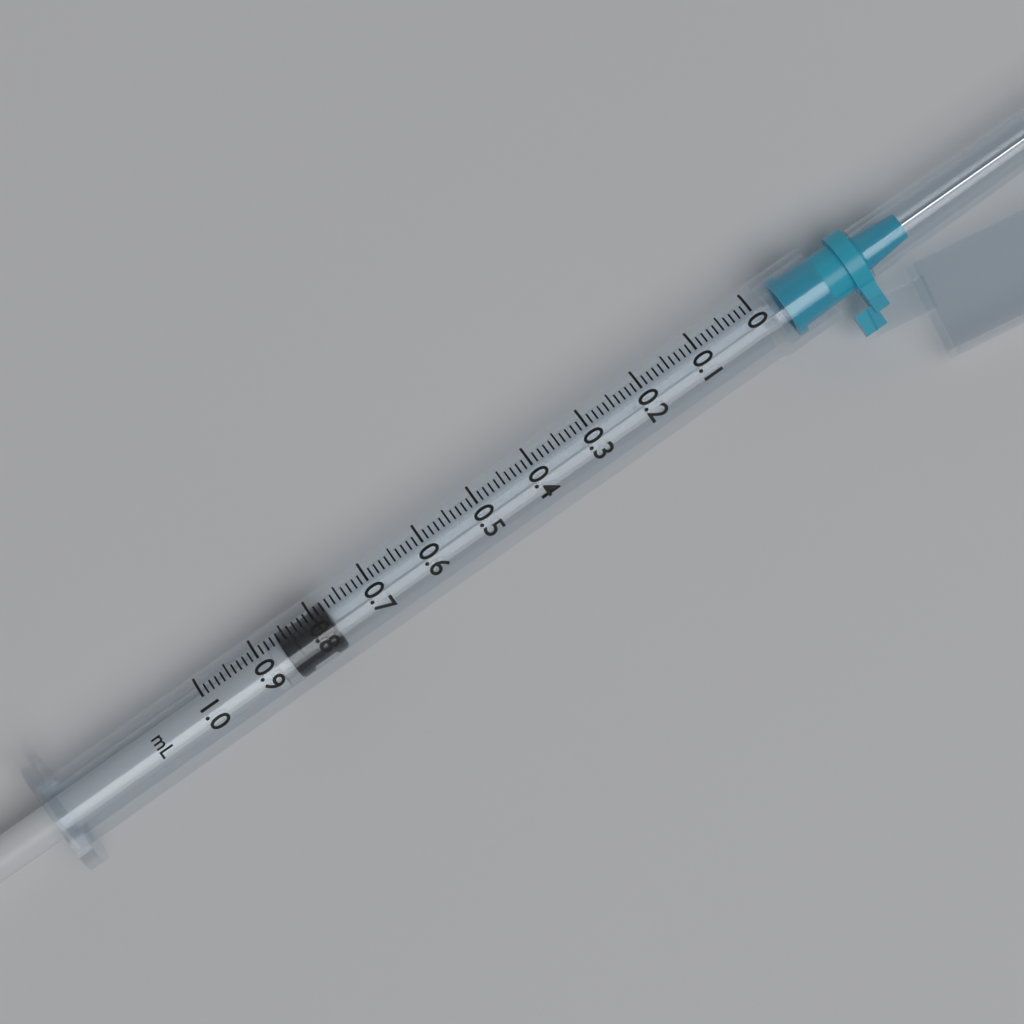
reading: 0.78 ml
